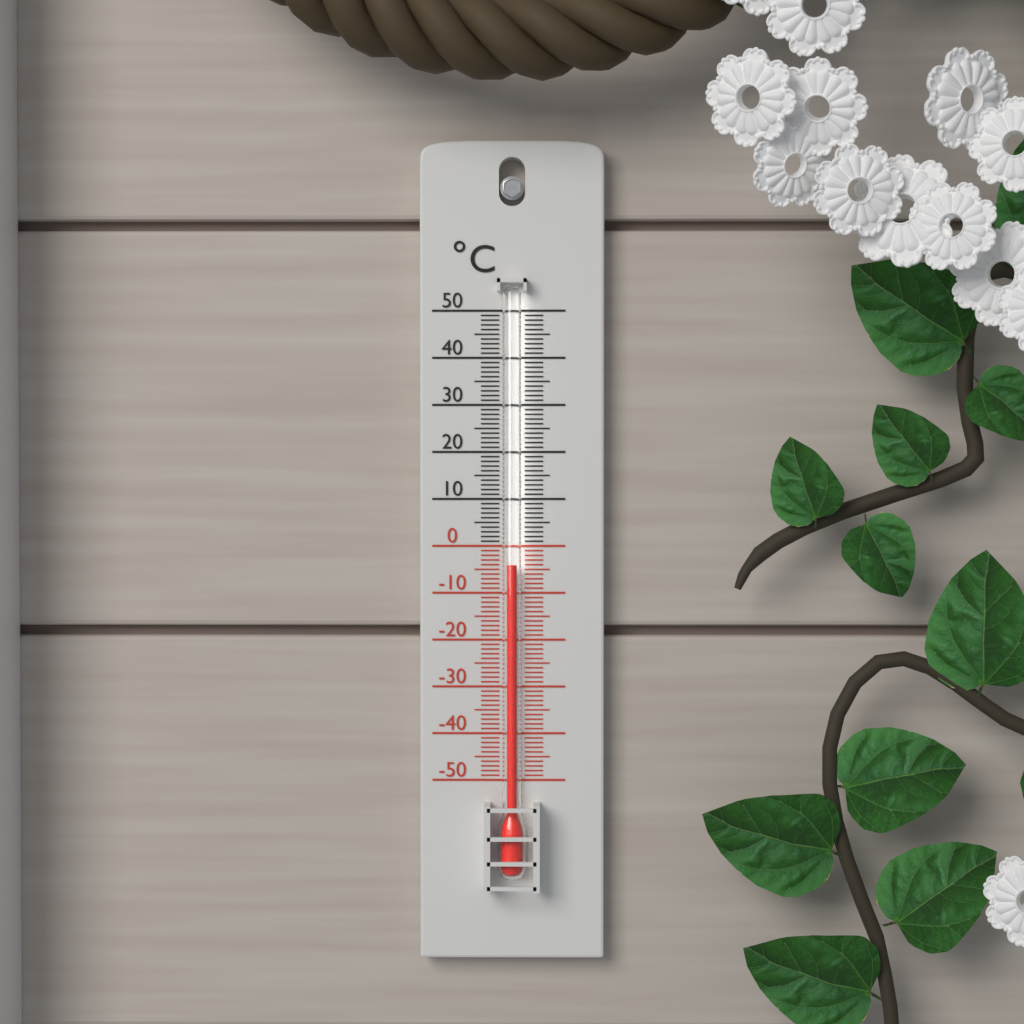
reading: -4 °C
